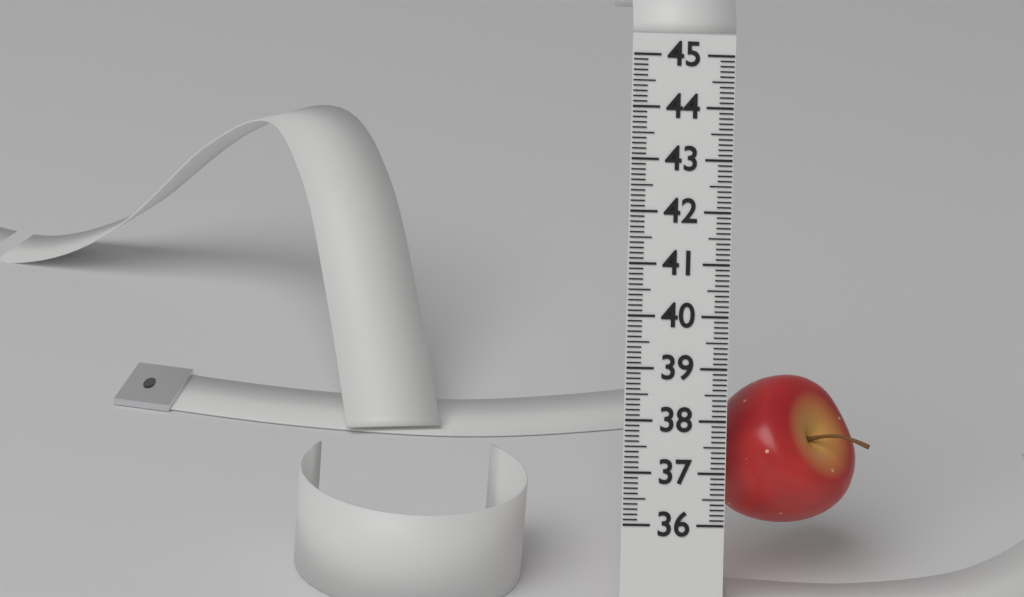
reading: 38.9 (no unit)
